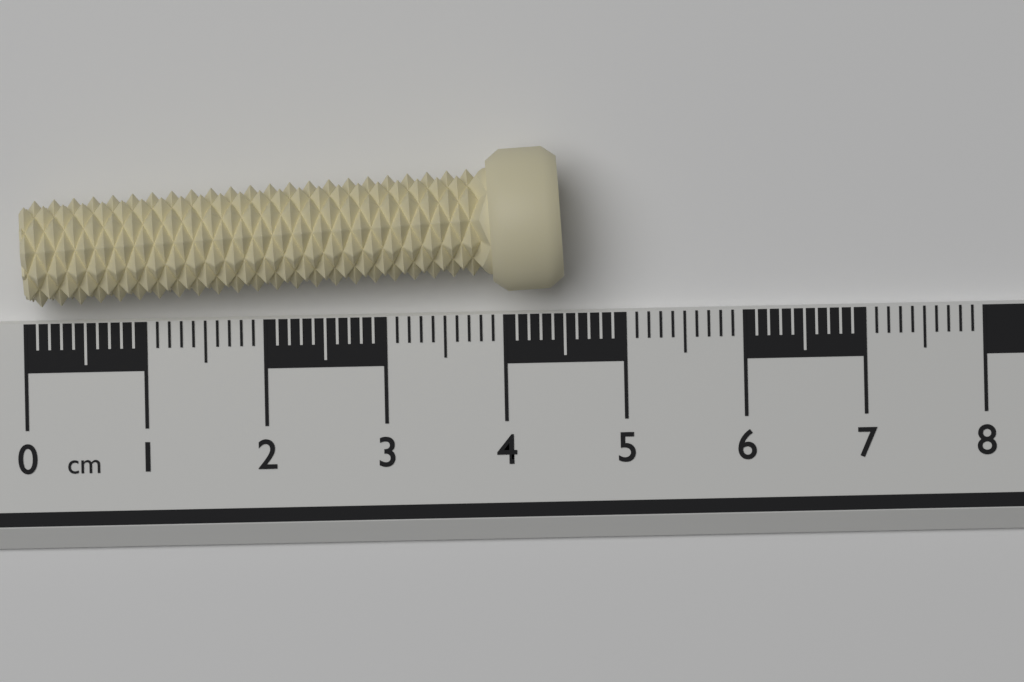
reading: 4.5 cm
